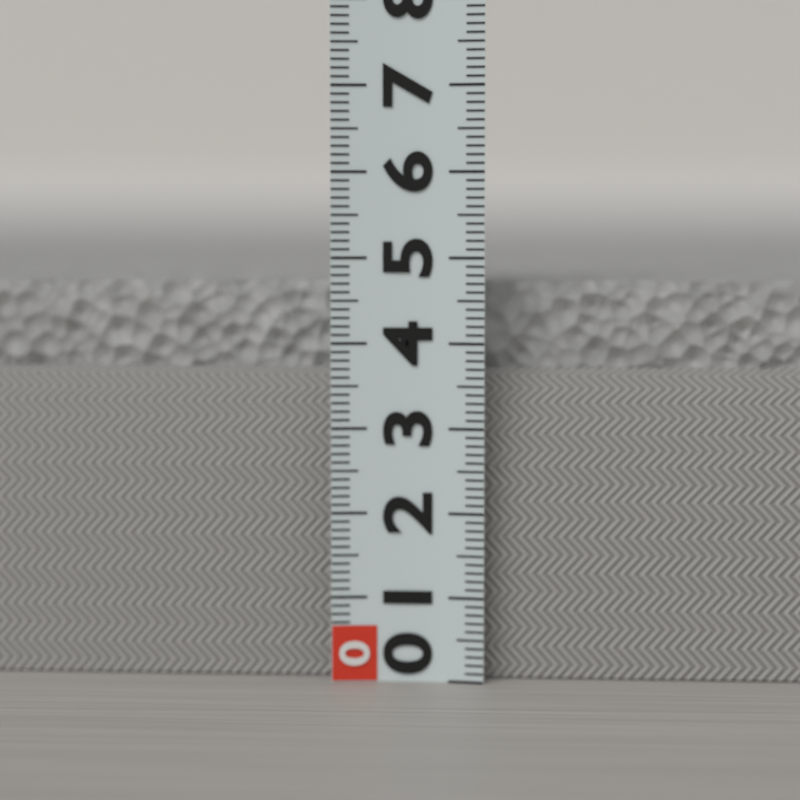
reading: 4.7 (no unit)
